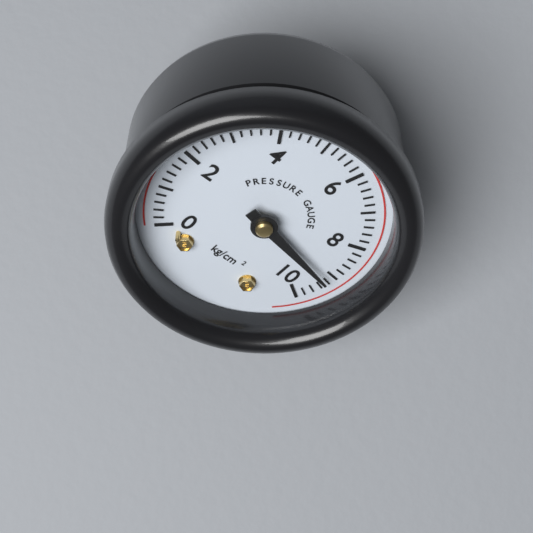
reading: 9.2 kg/cm²
